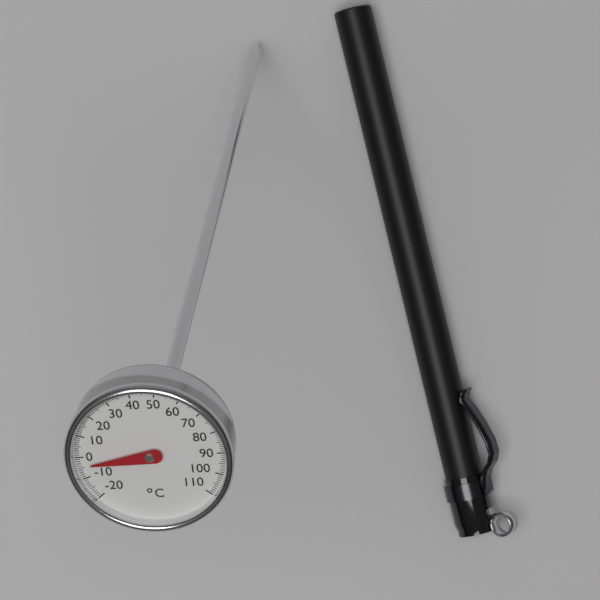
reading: -4 °C
